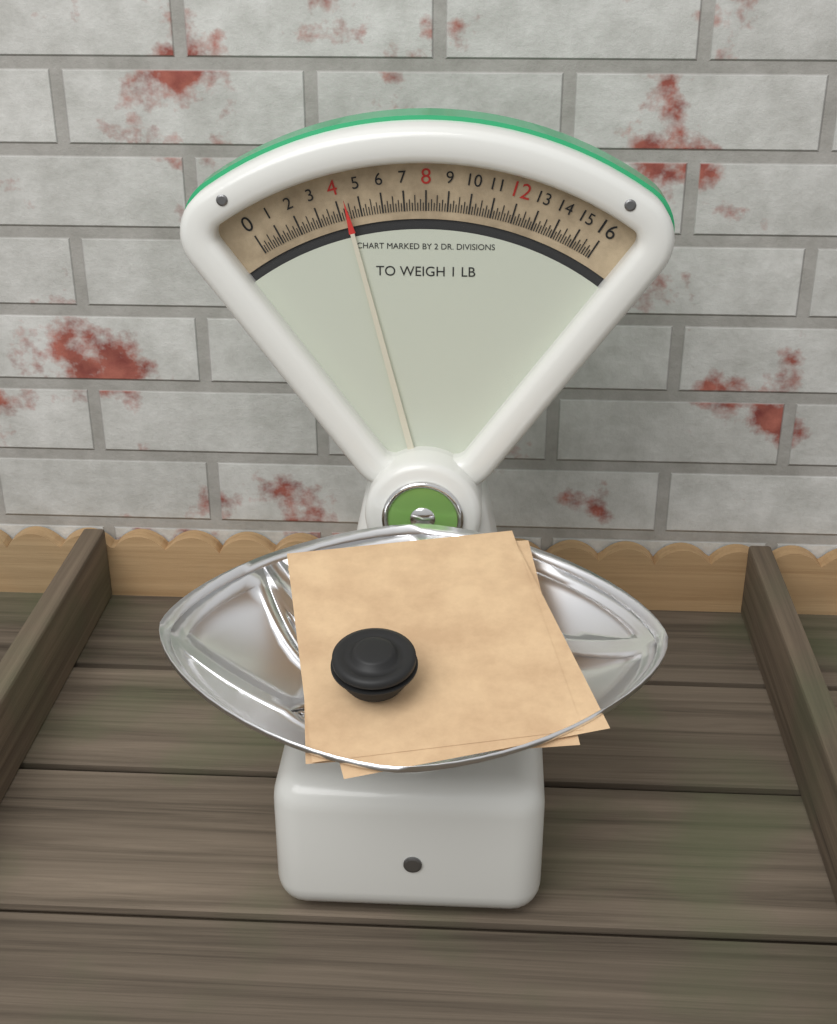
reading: 4.375 oz
